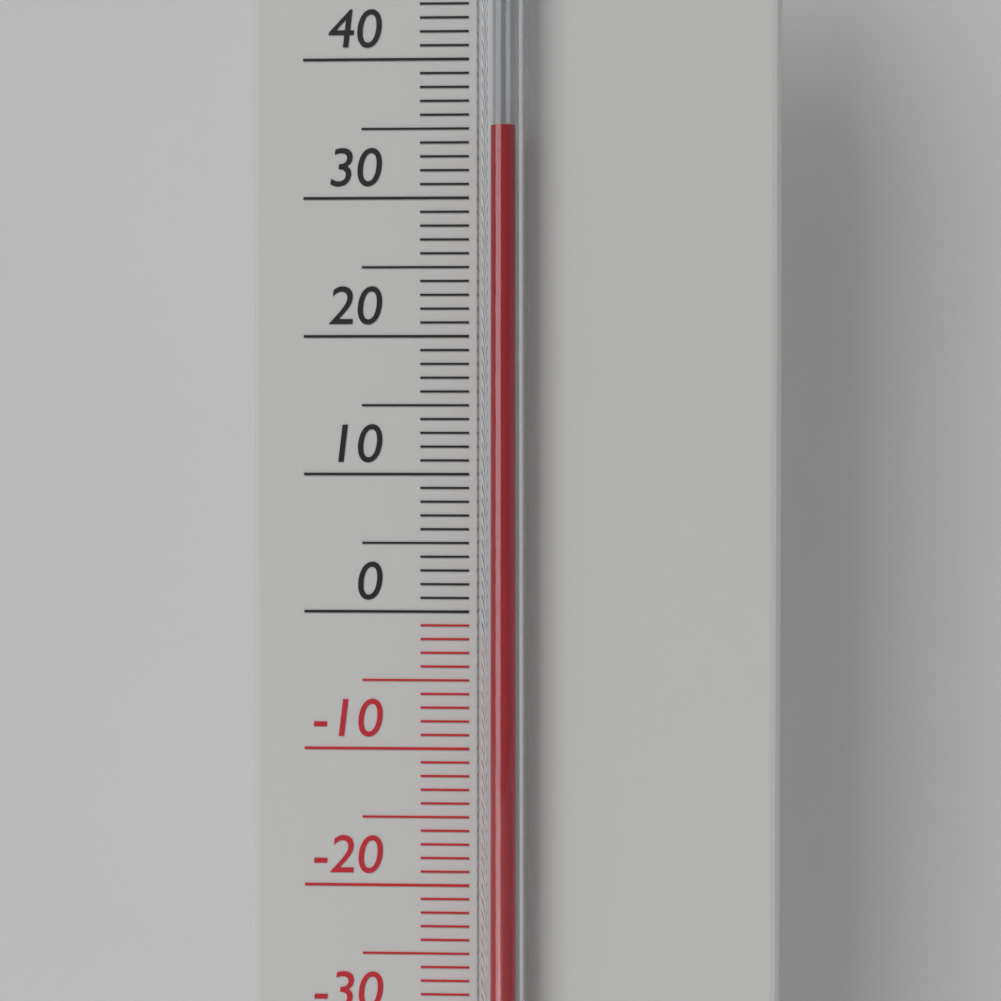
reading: 35 °C
